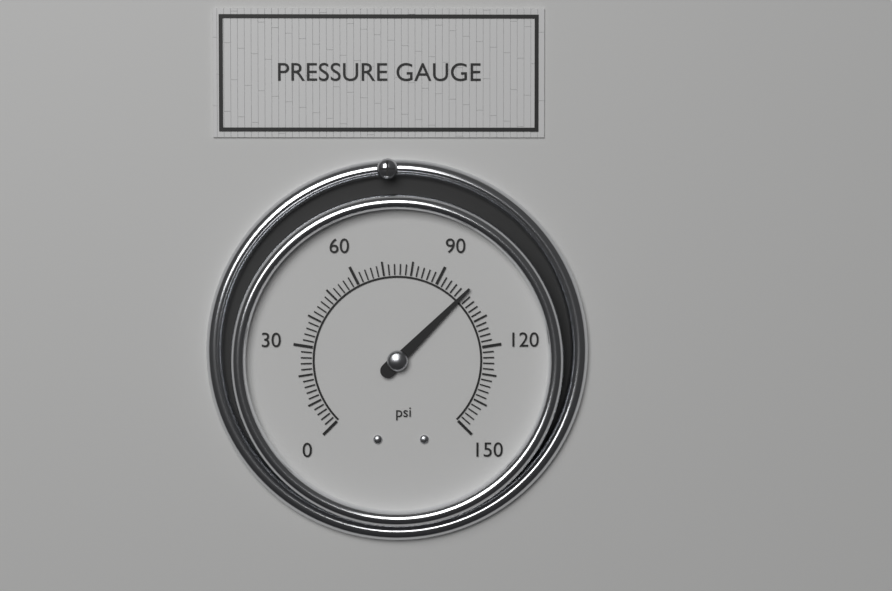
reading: 100 psi
